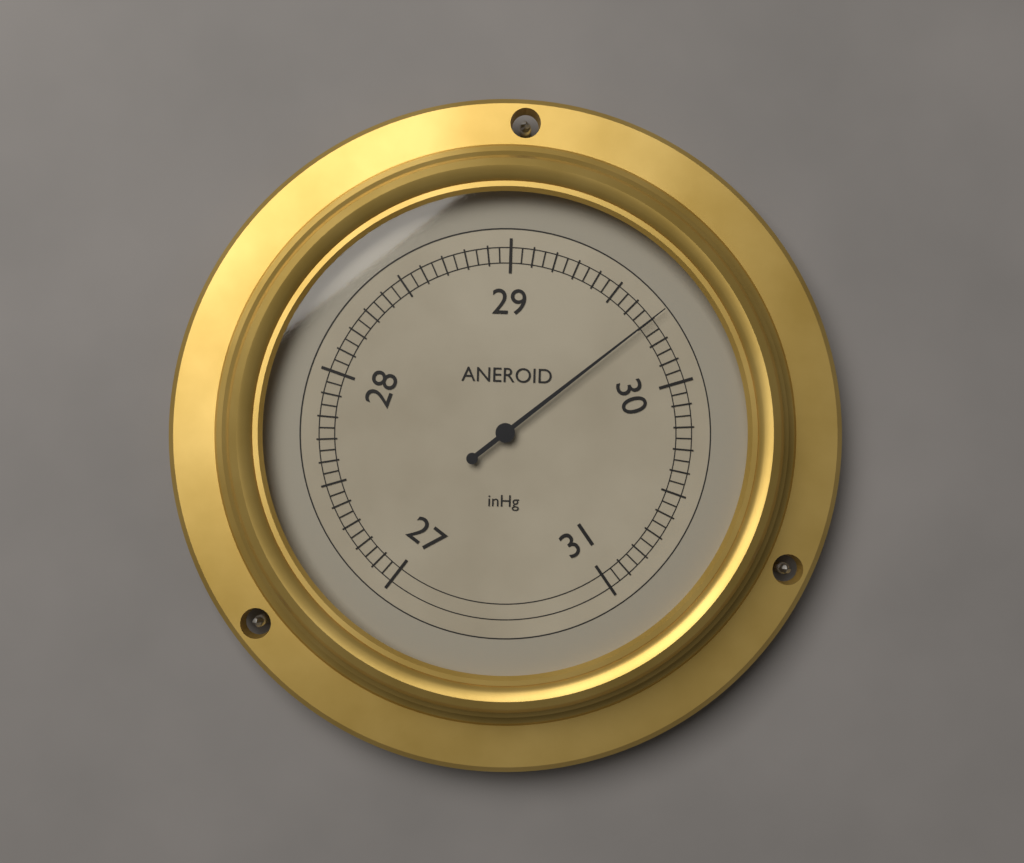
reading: 29.70 inHg
